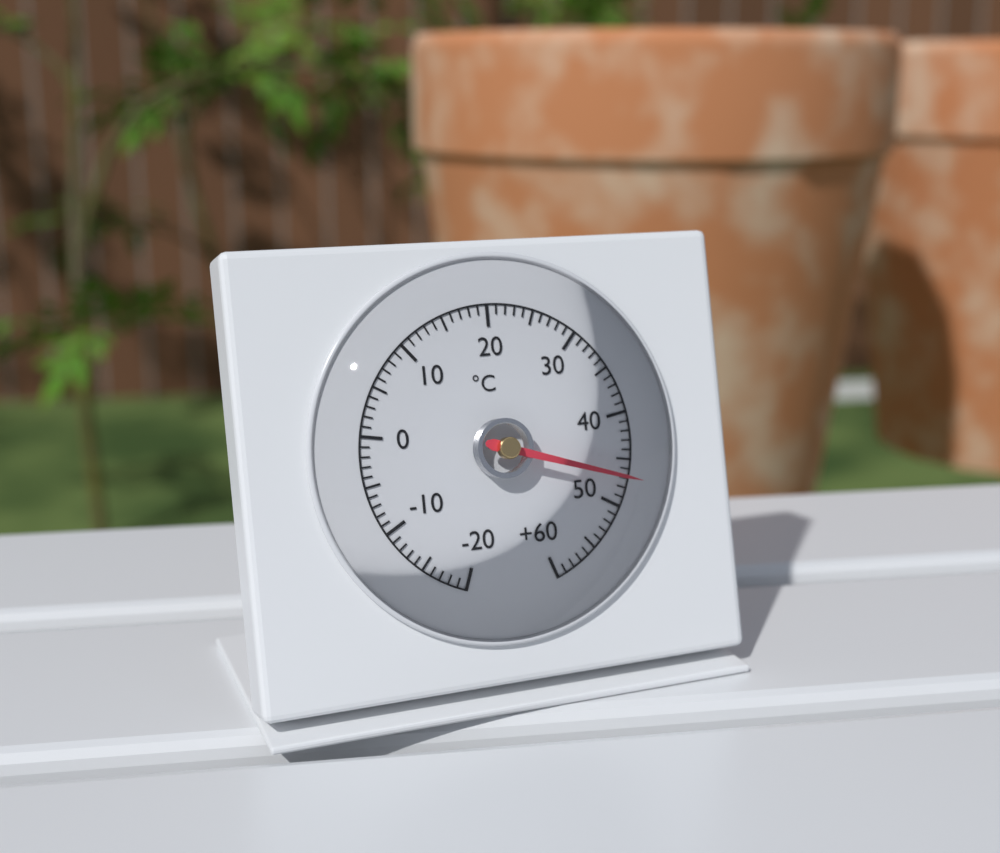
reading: 47 °C
